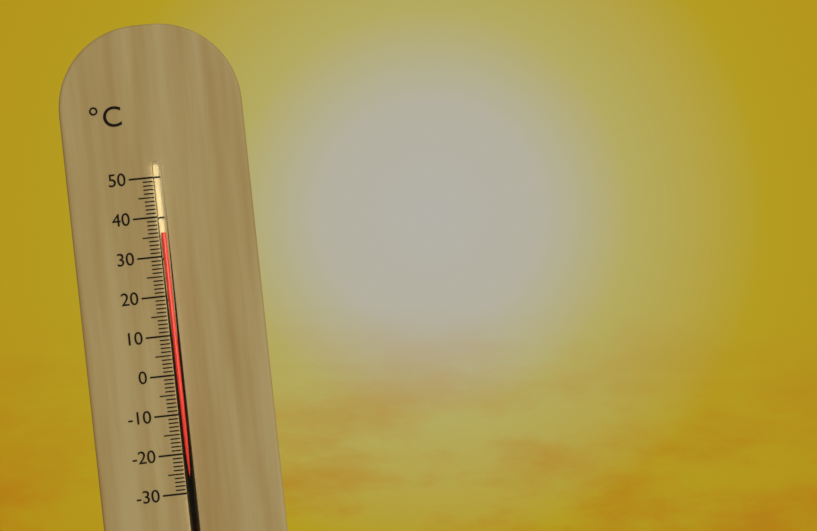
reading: 36 °C
